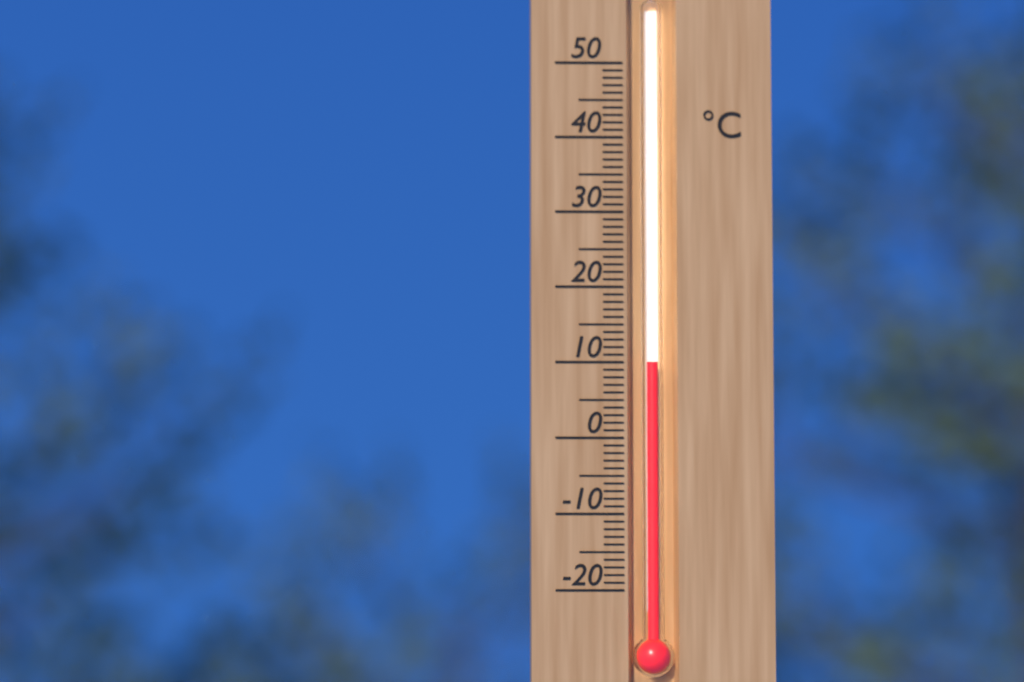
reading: 10 °C
